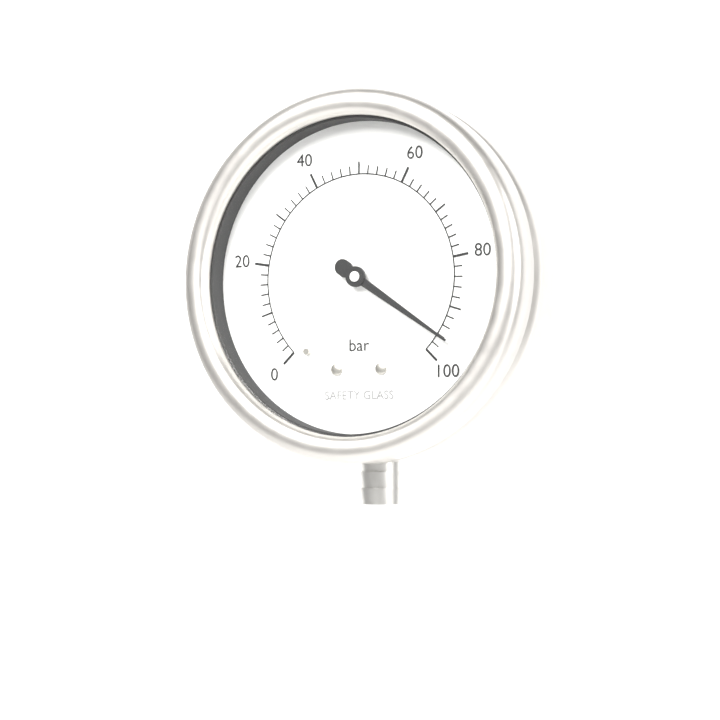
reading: 96 bar
